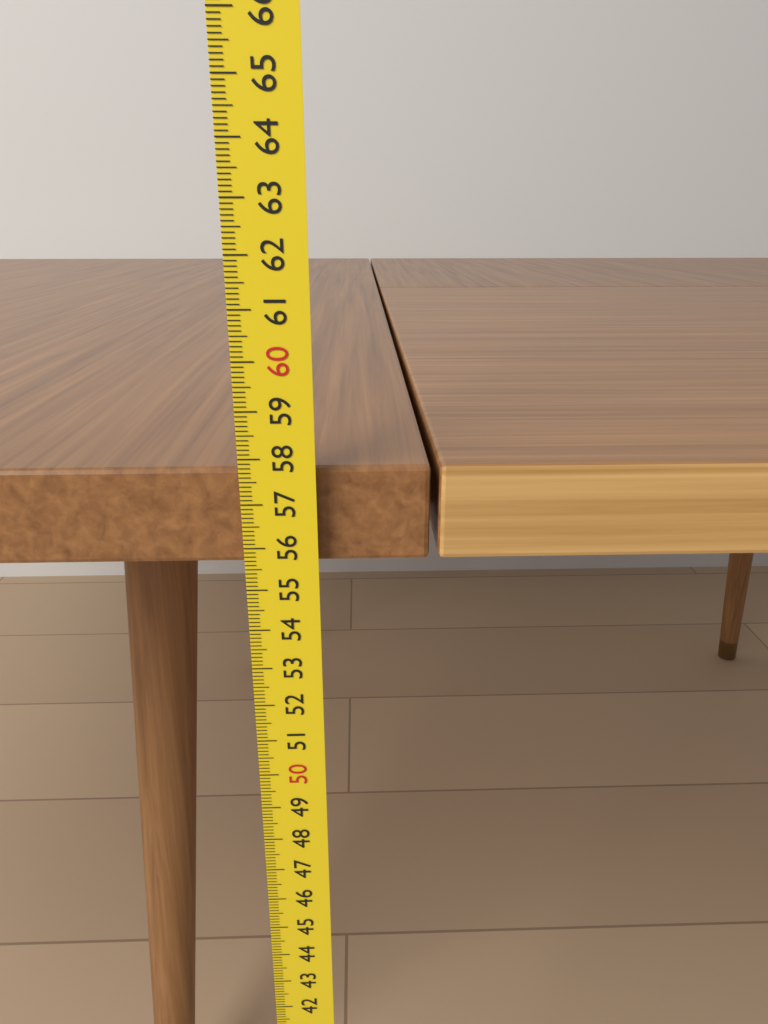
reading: 57.7 cm
